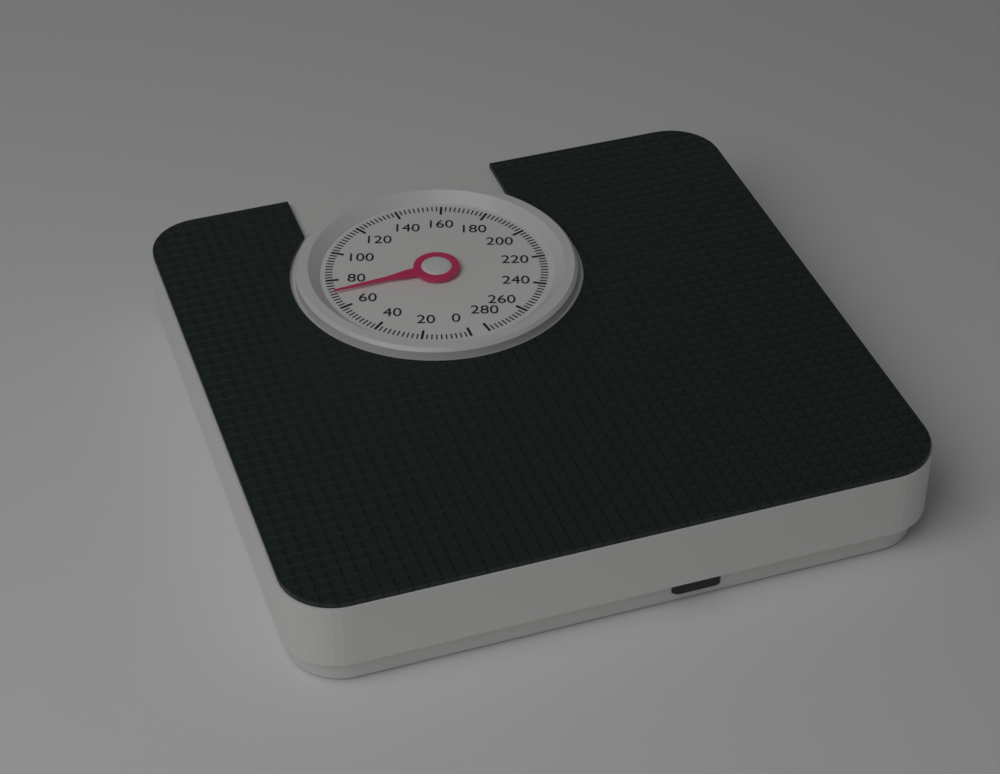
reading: 70 (no unit)
